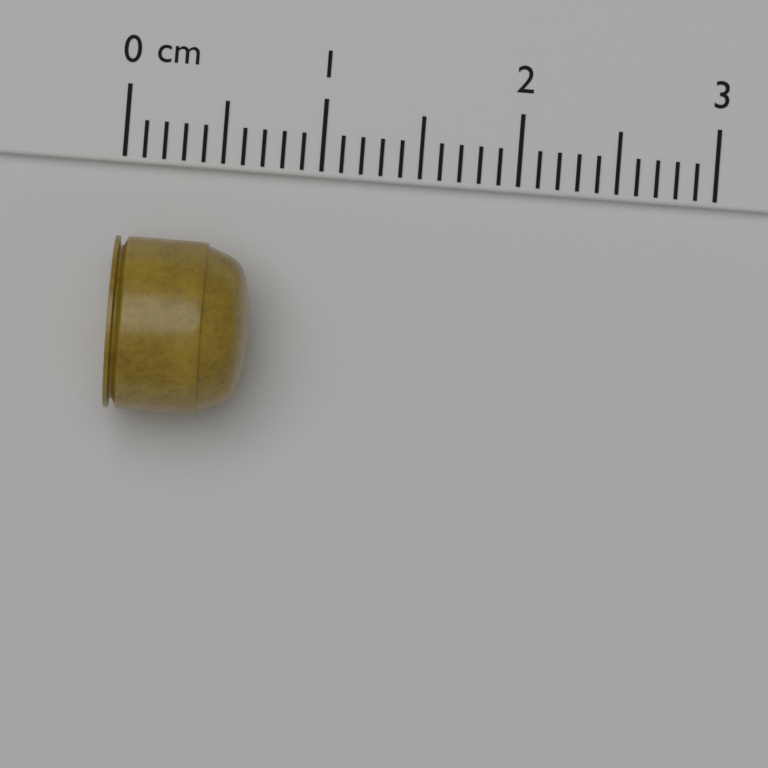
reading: 0.7 cm
